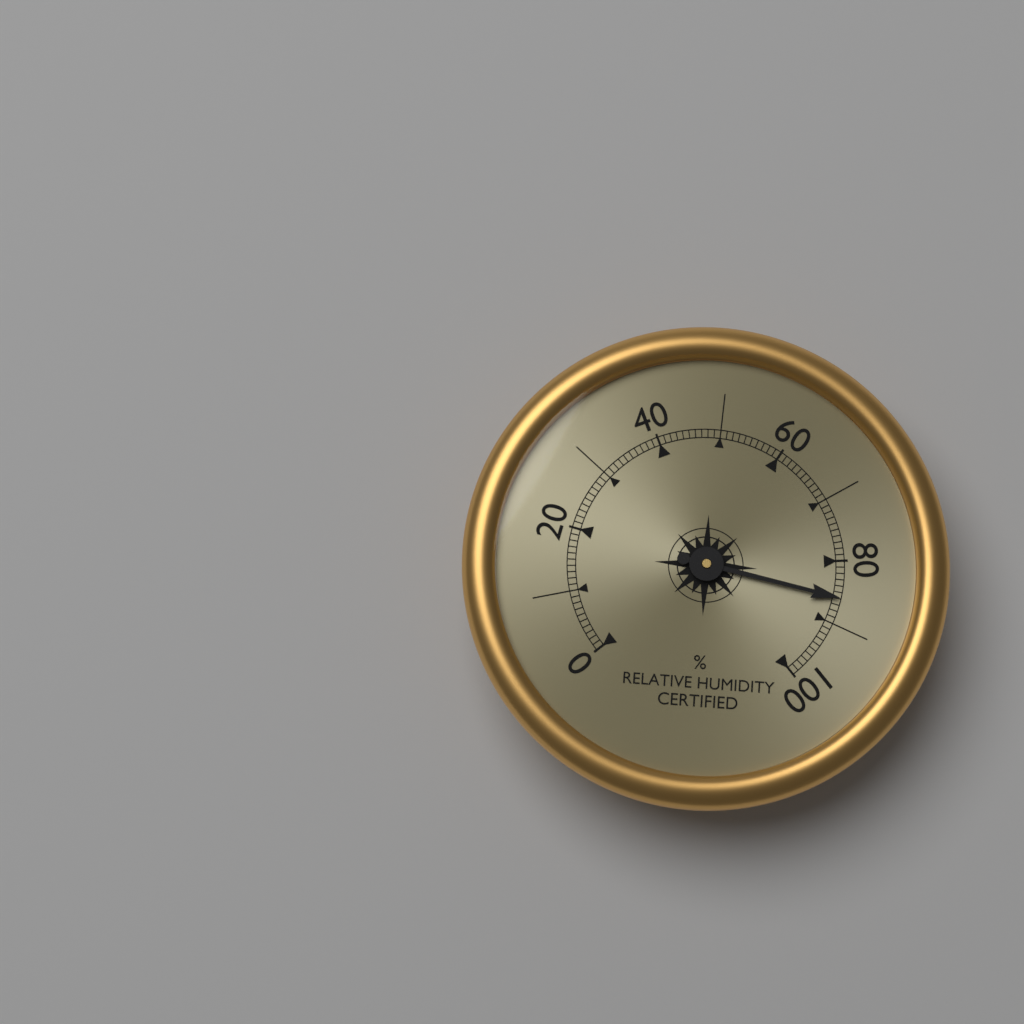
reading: 86 %
